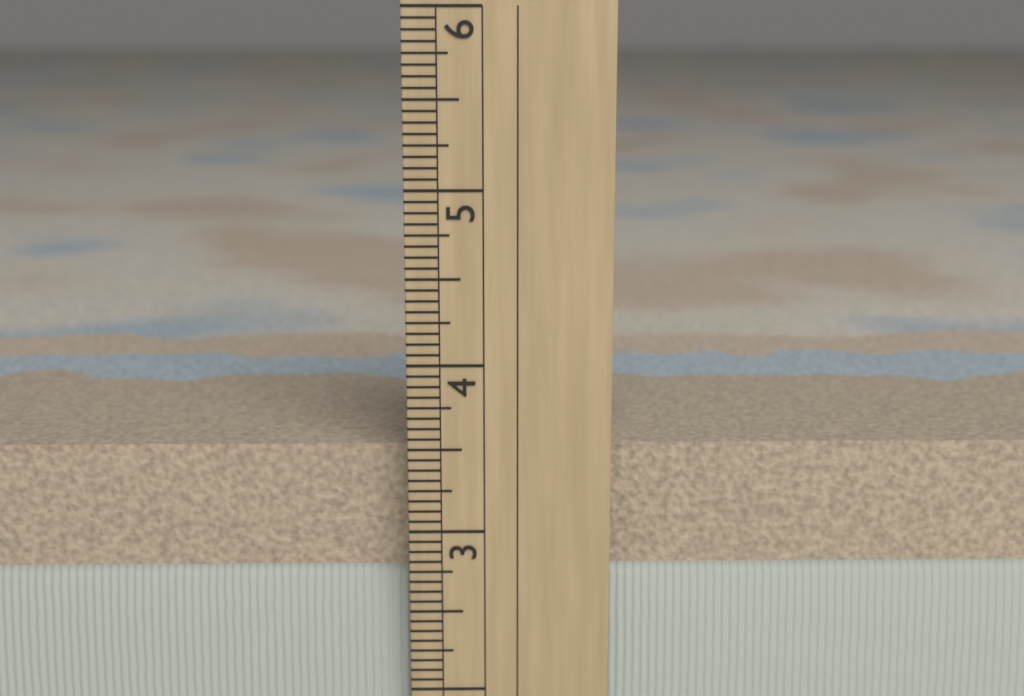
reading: 3.5000 in
